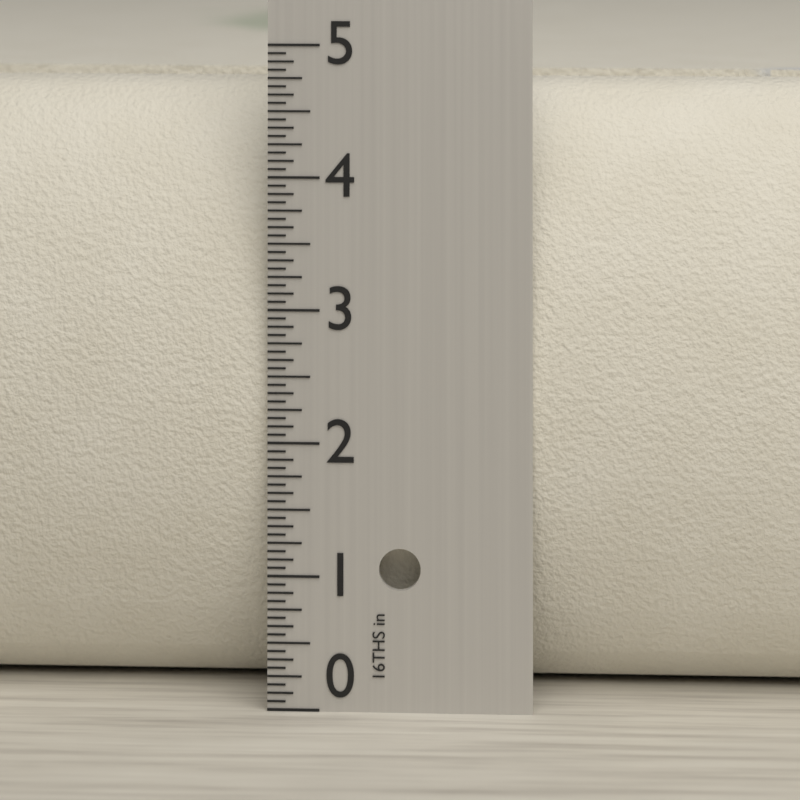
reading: 4.6875 in
